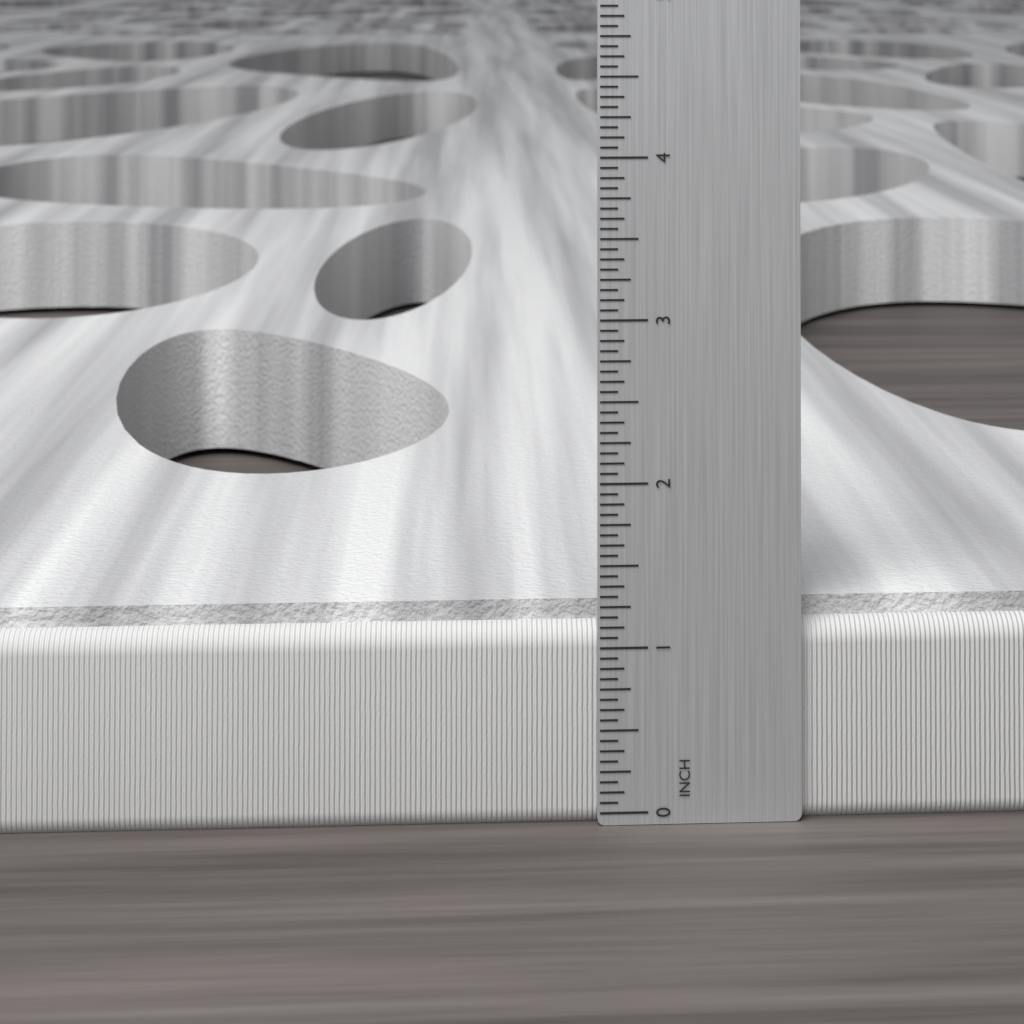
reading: 1.2500 in
